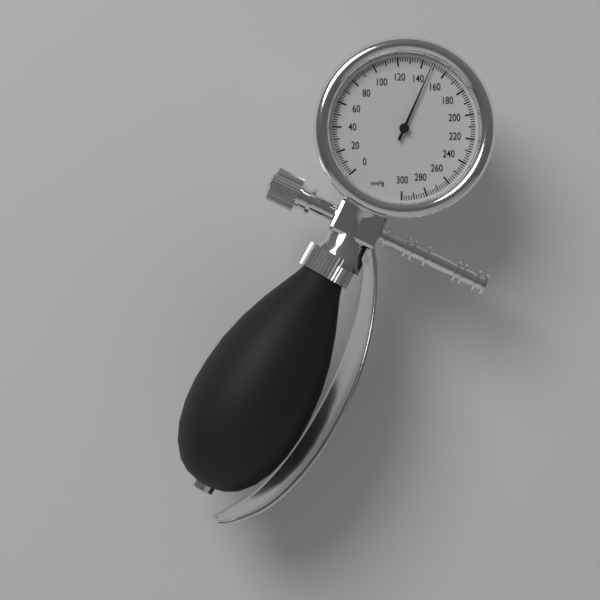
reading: 148 mmHg
